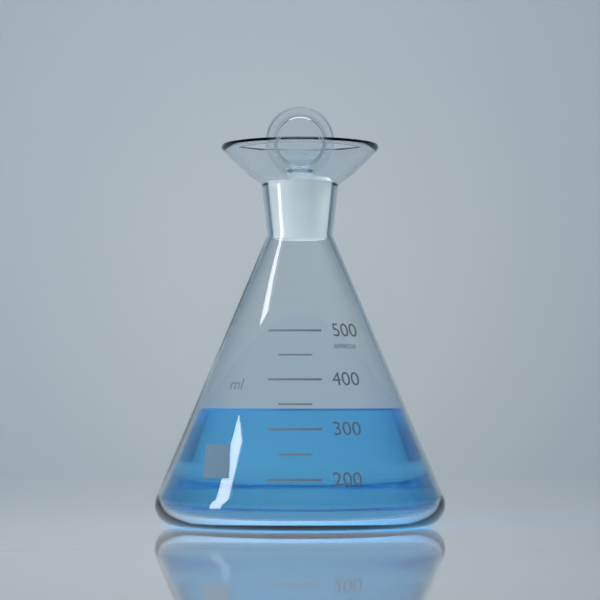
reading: 340 ml
